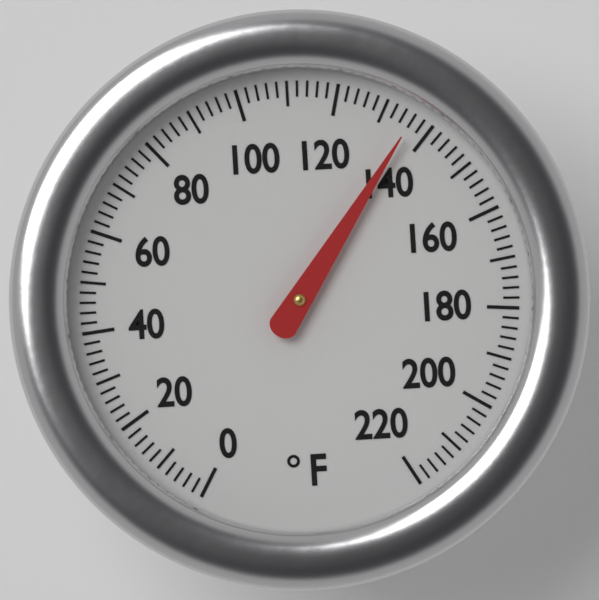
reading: 136 °F
